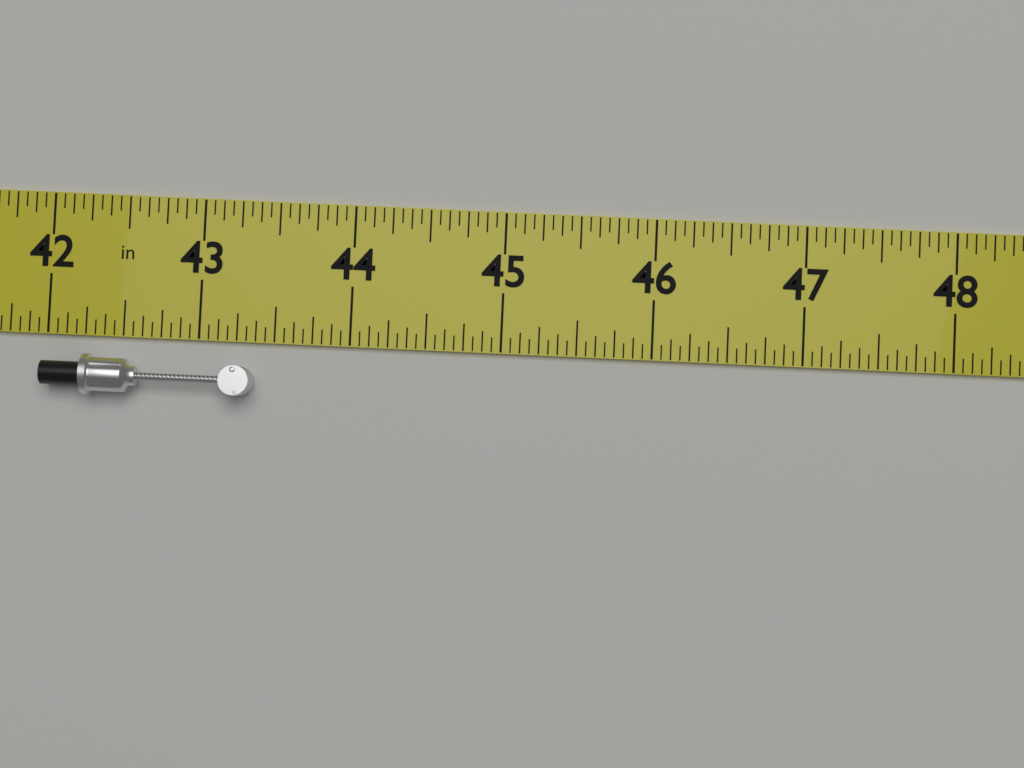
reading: 43.3750 in
